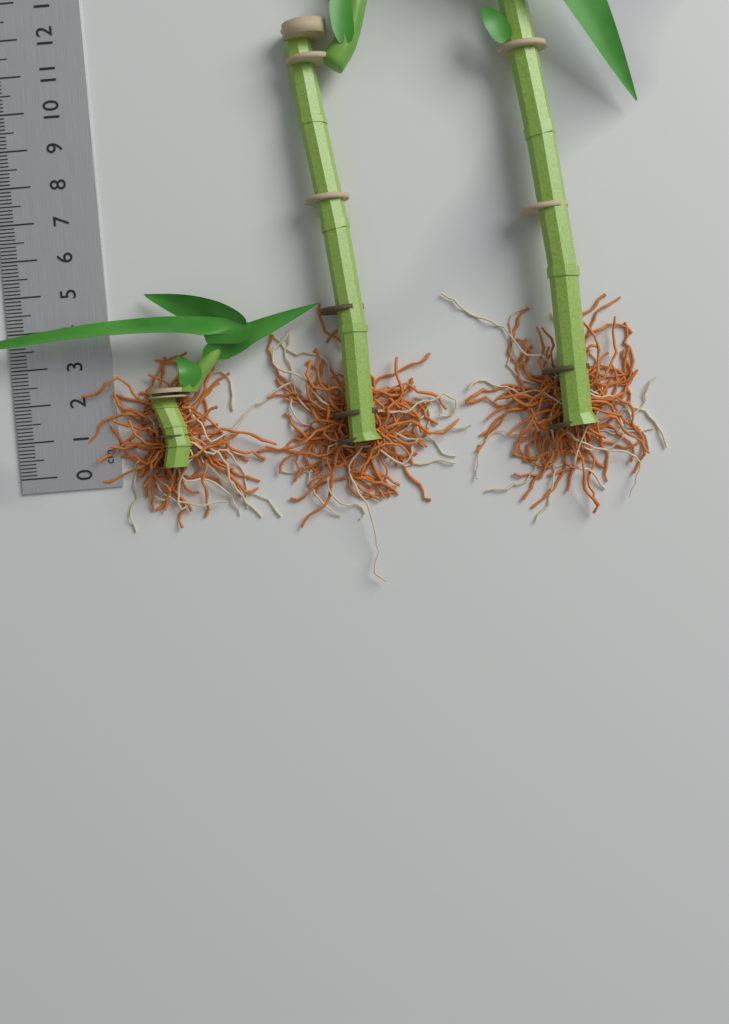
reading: 4.8 cm
